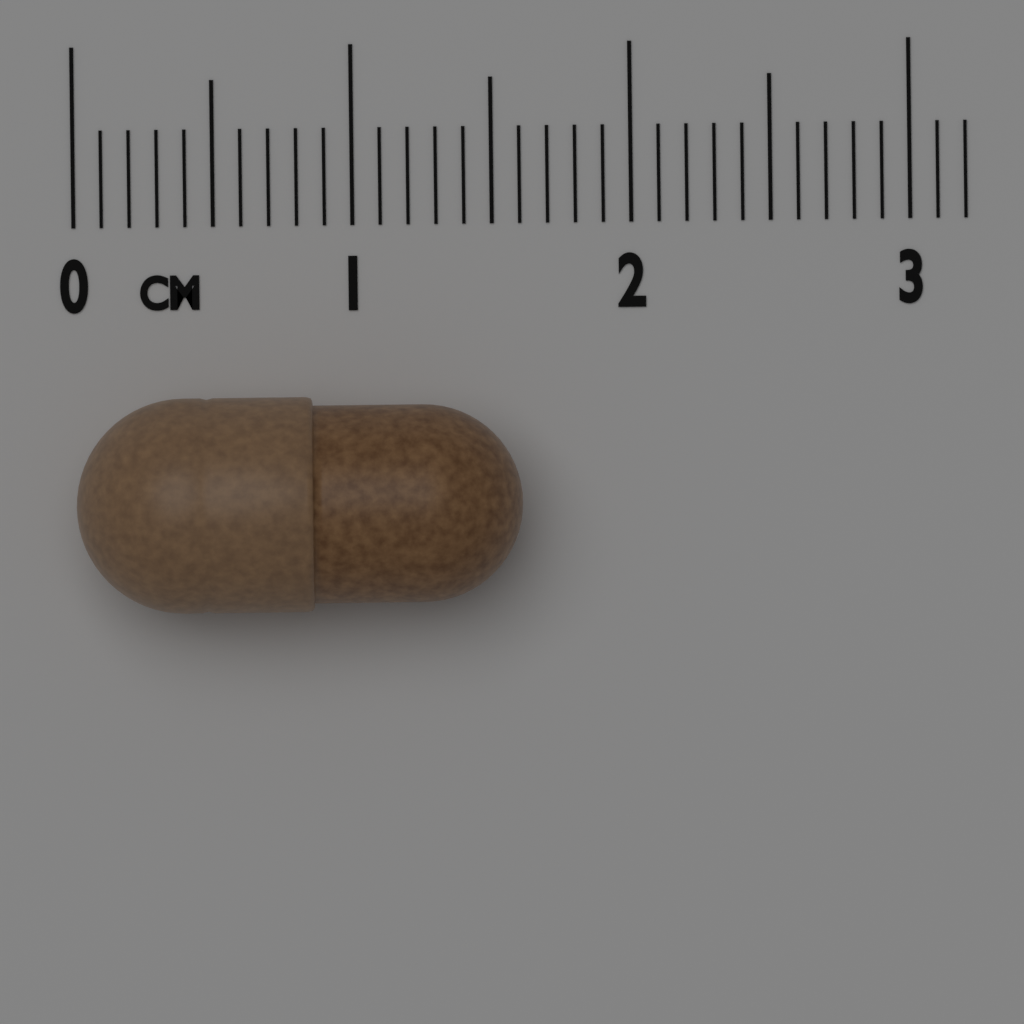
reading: 1.6 cm
